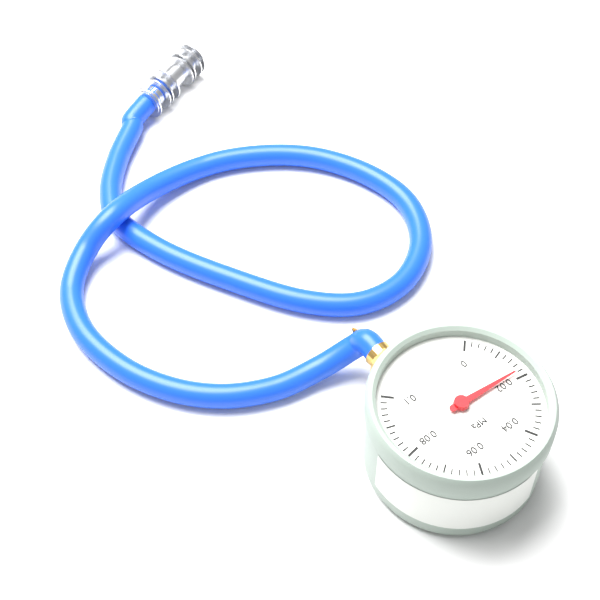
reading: 0.018 MPa
